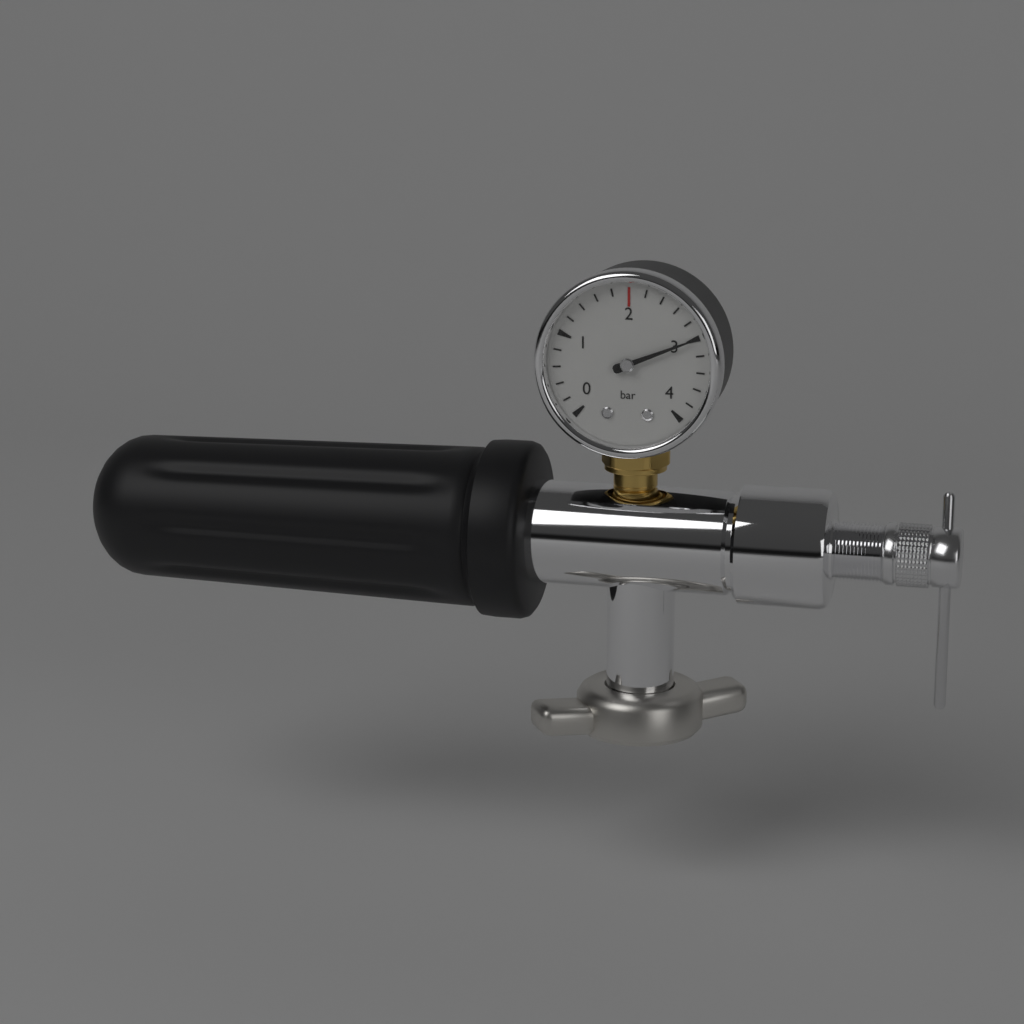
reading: 3.0 bar
